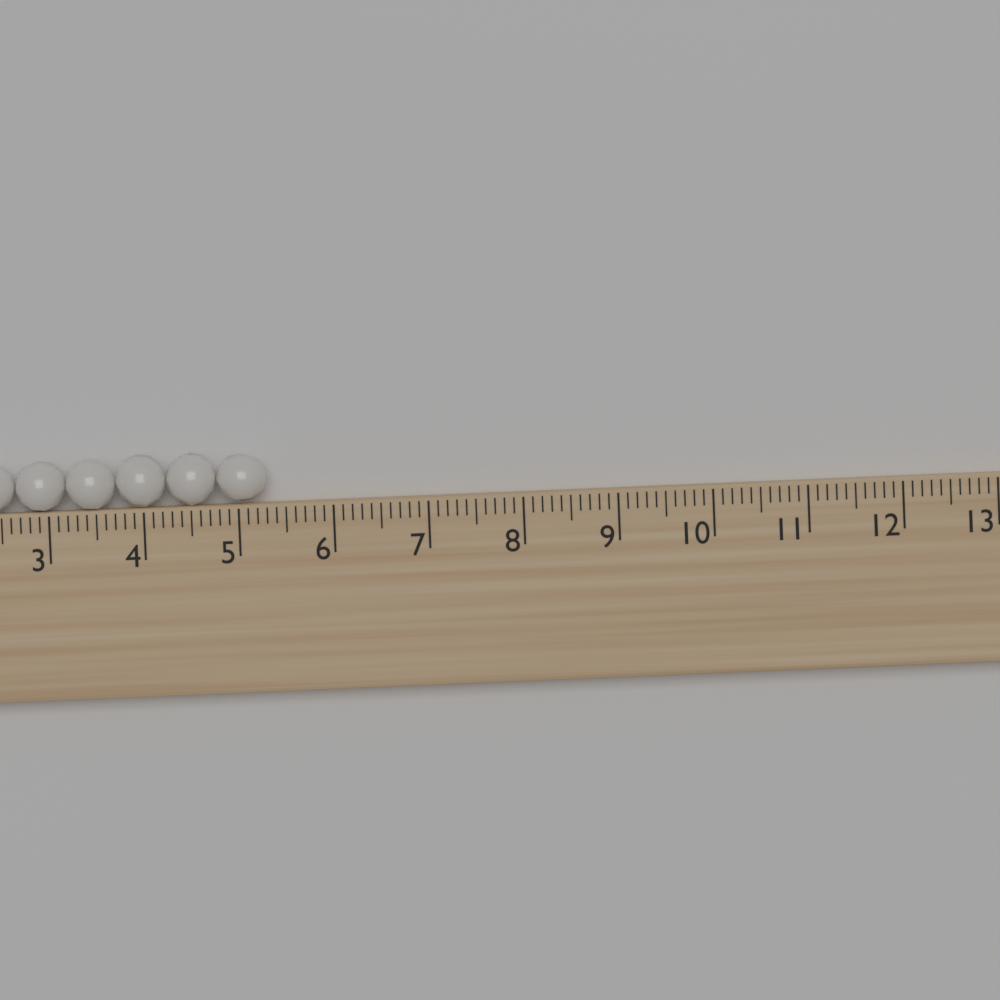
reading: 5.3 (no unit)
